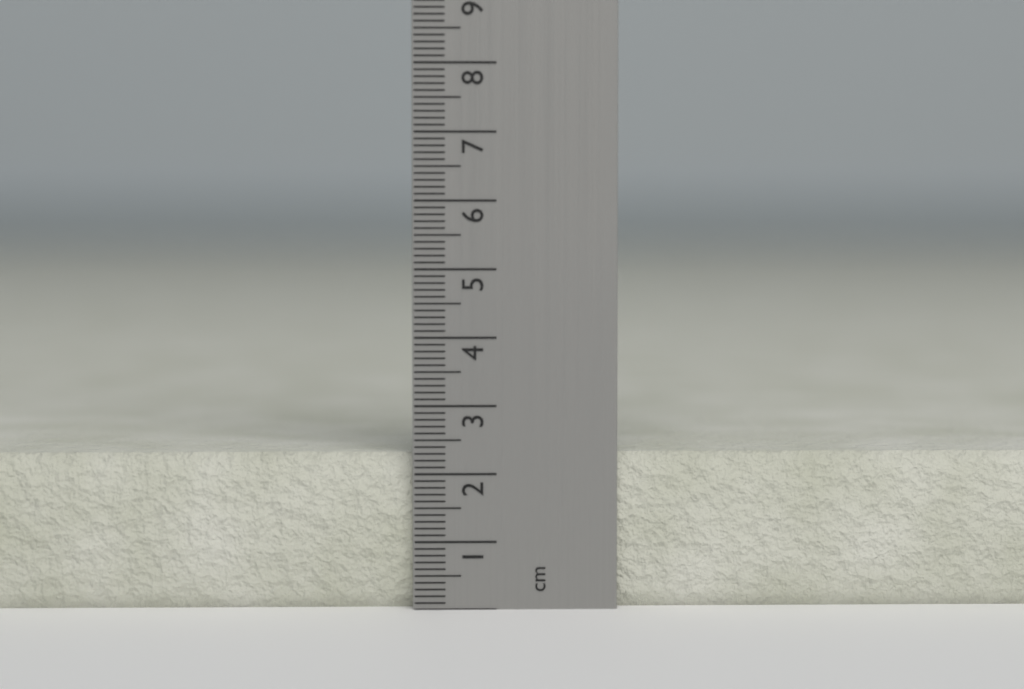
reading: 2.3 cm
